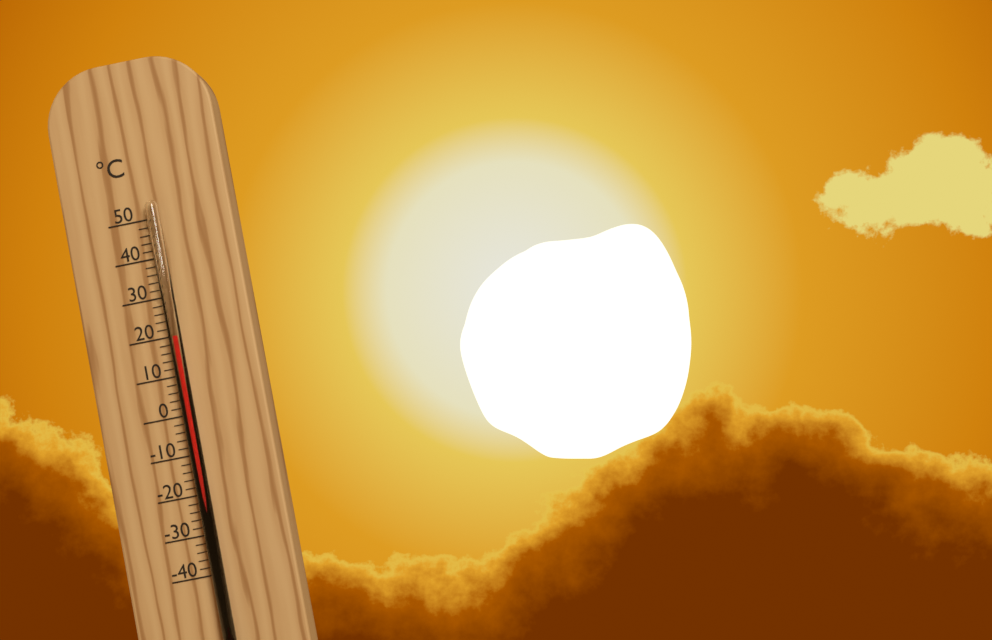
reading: 20 °C
